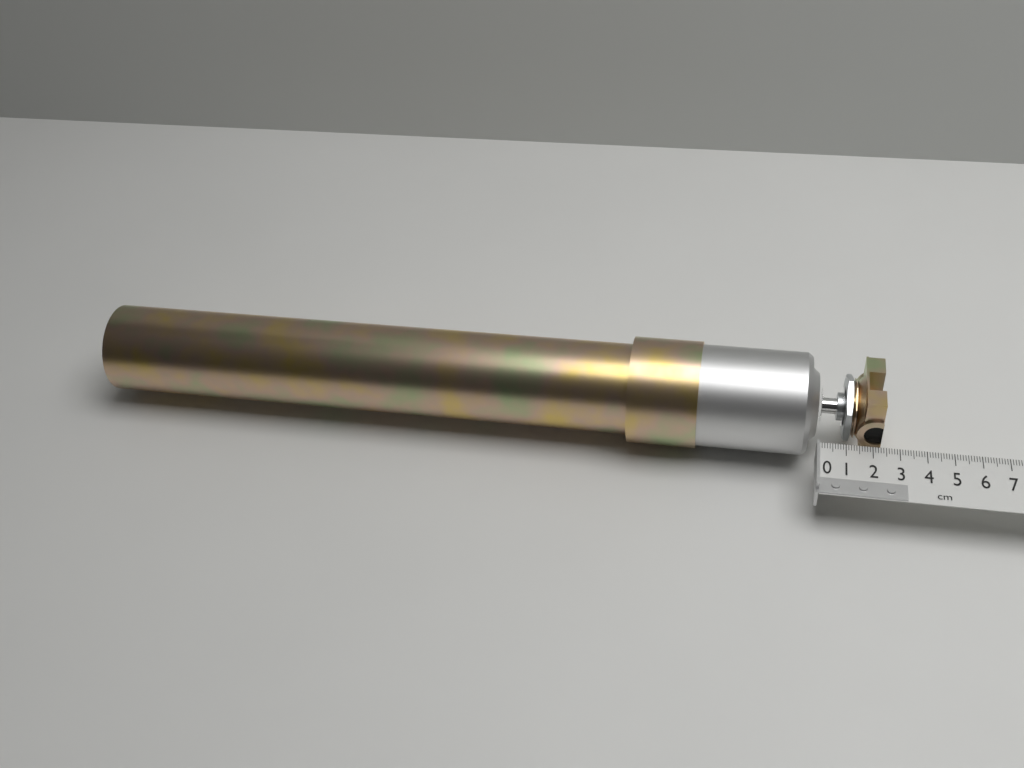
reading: 2.3 cm
